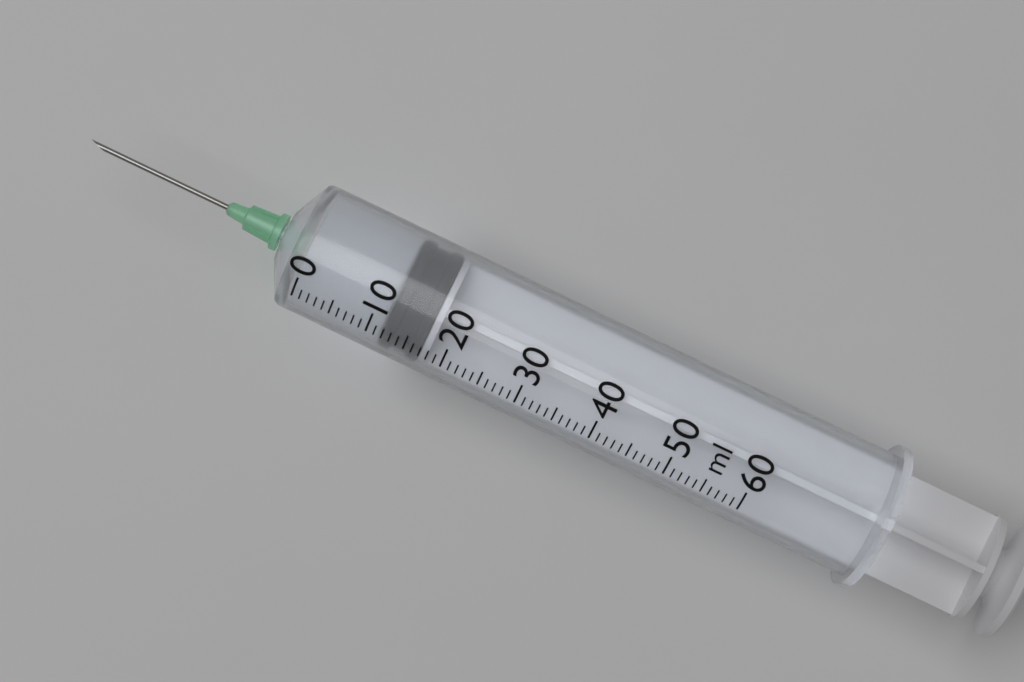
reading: 12 ml
